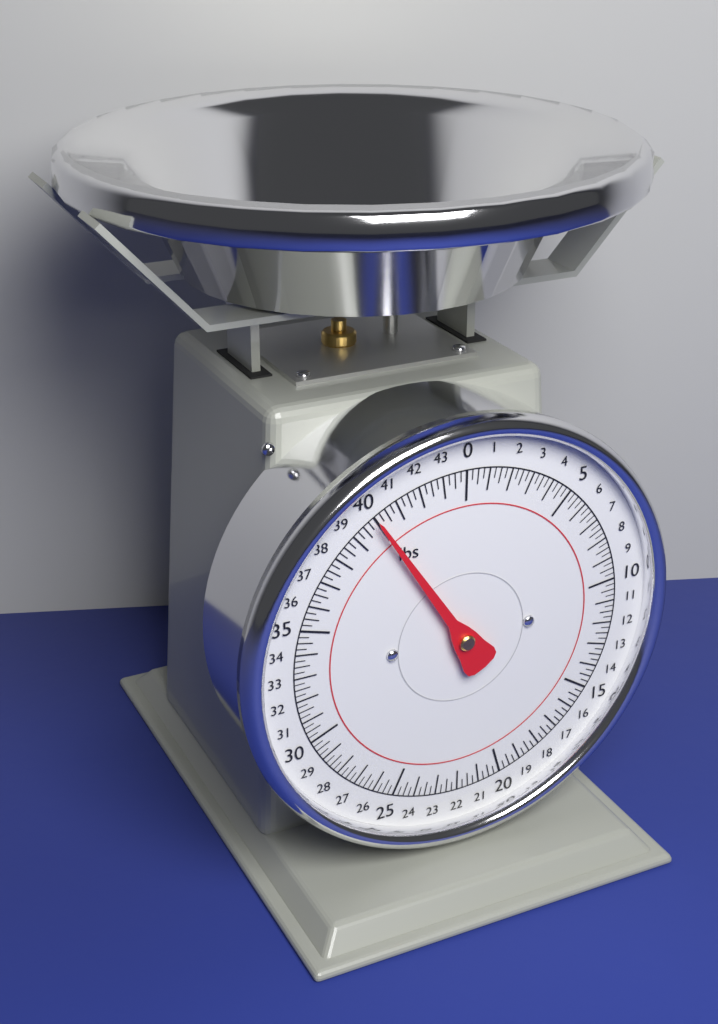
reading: 40.00 lbs
